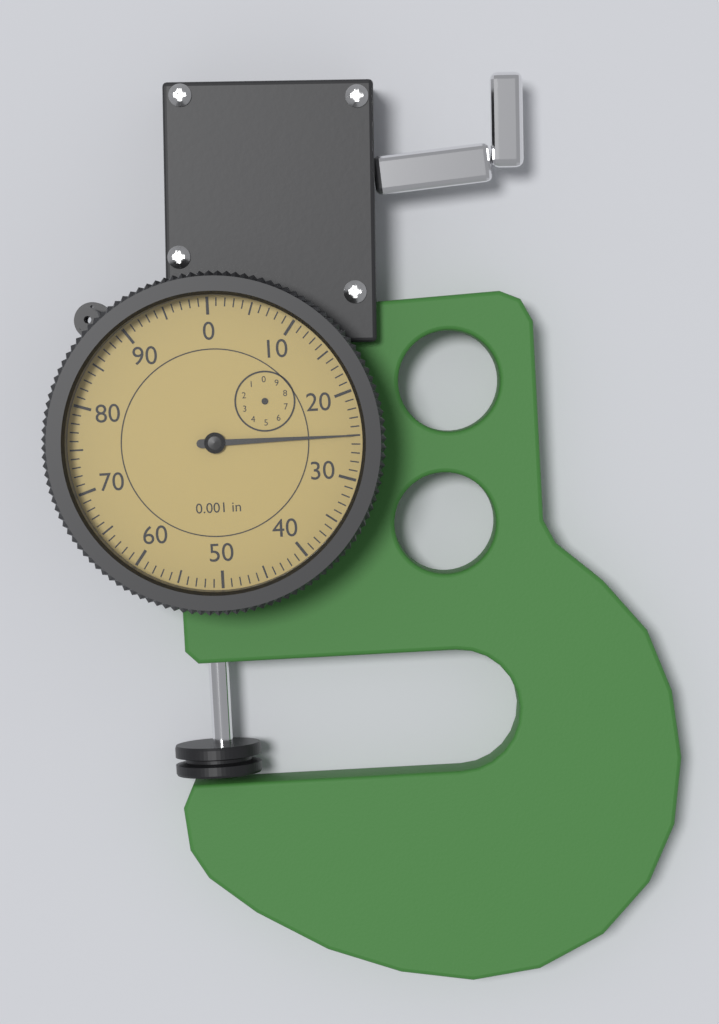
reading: 25 0.001 in
